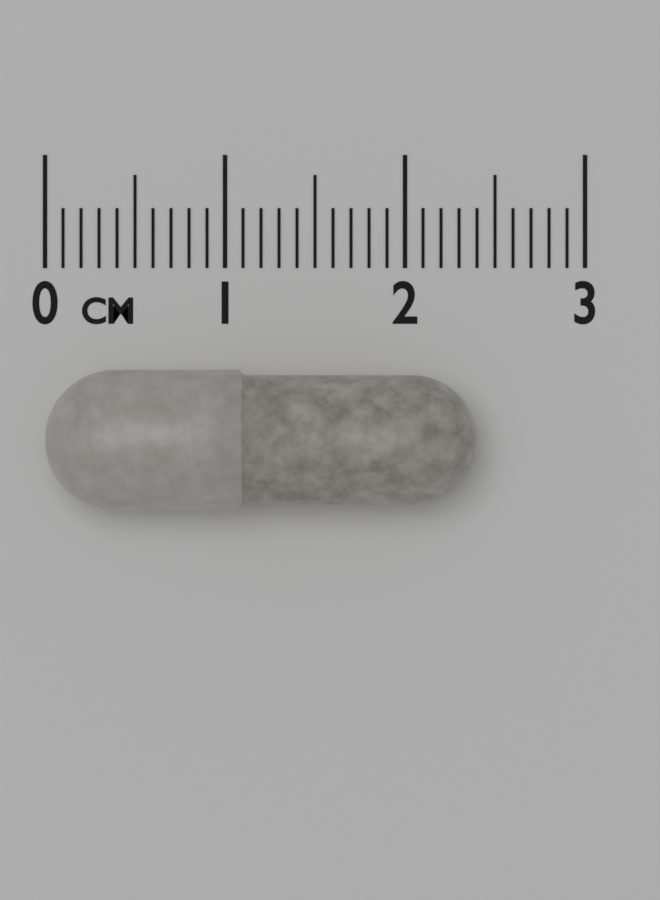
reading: 2.4 cm
